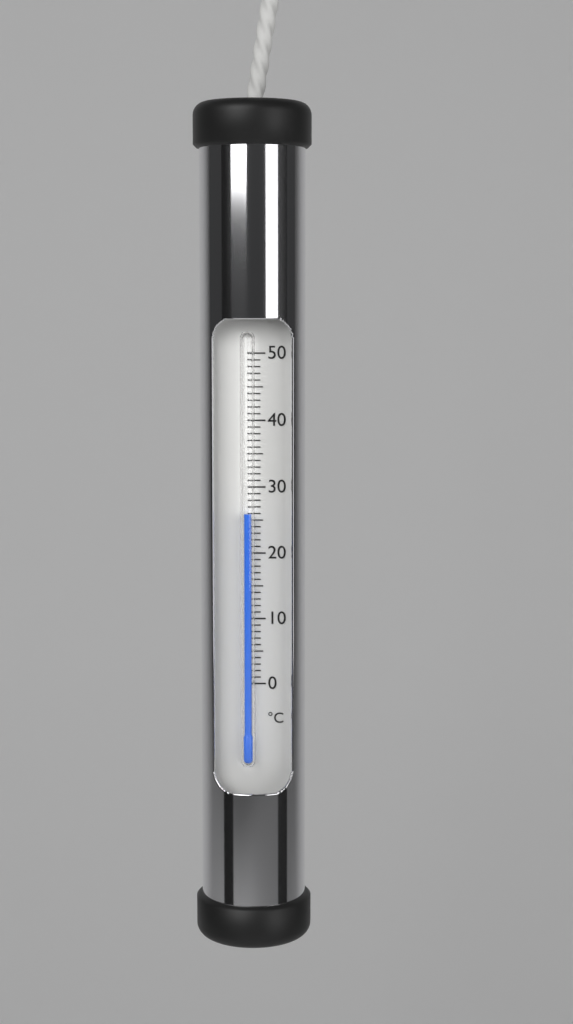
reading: 26 °C
